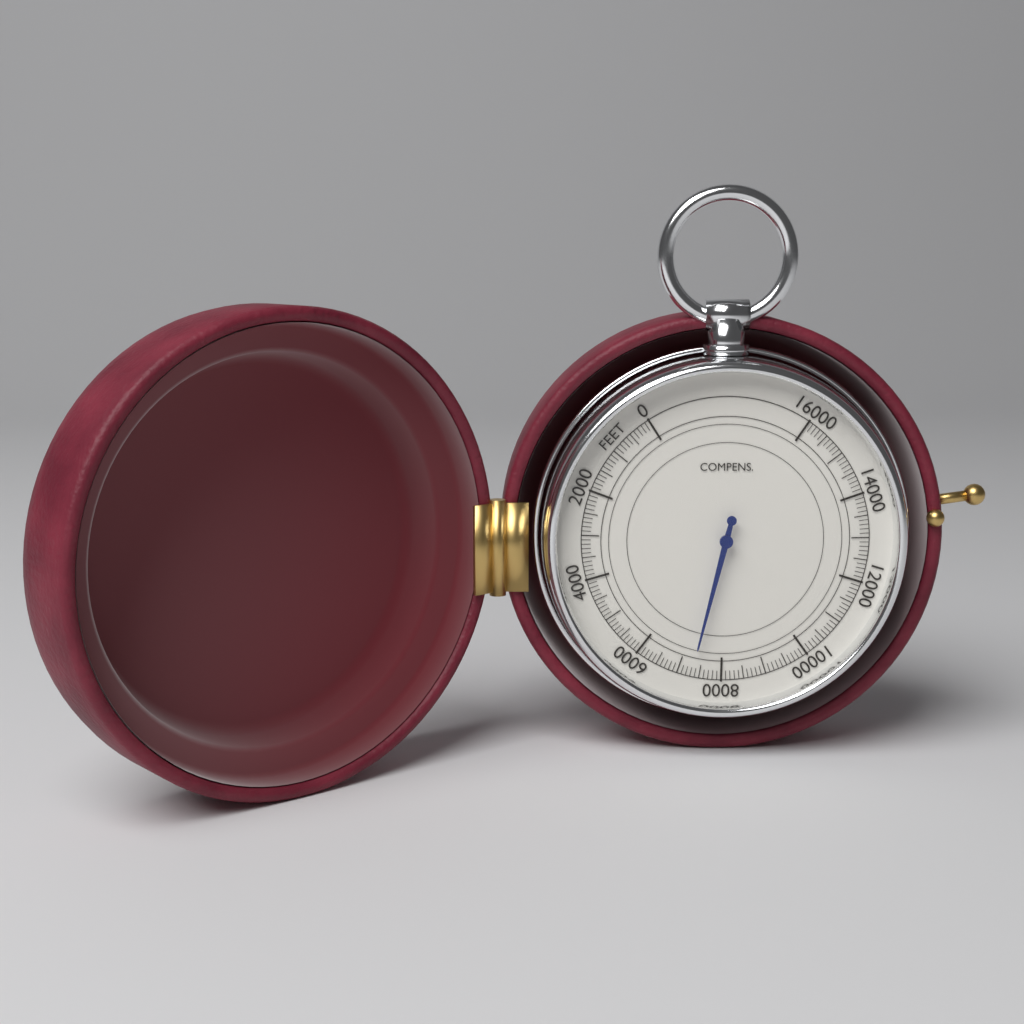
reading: 7300 feet
